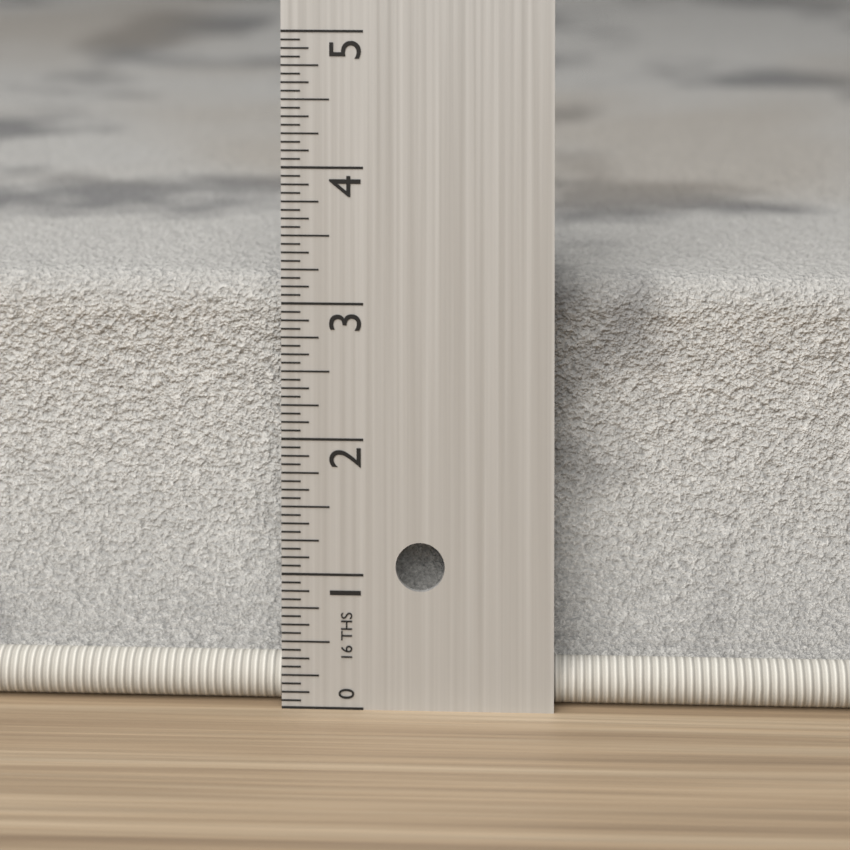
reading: 3.1250 in
